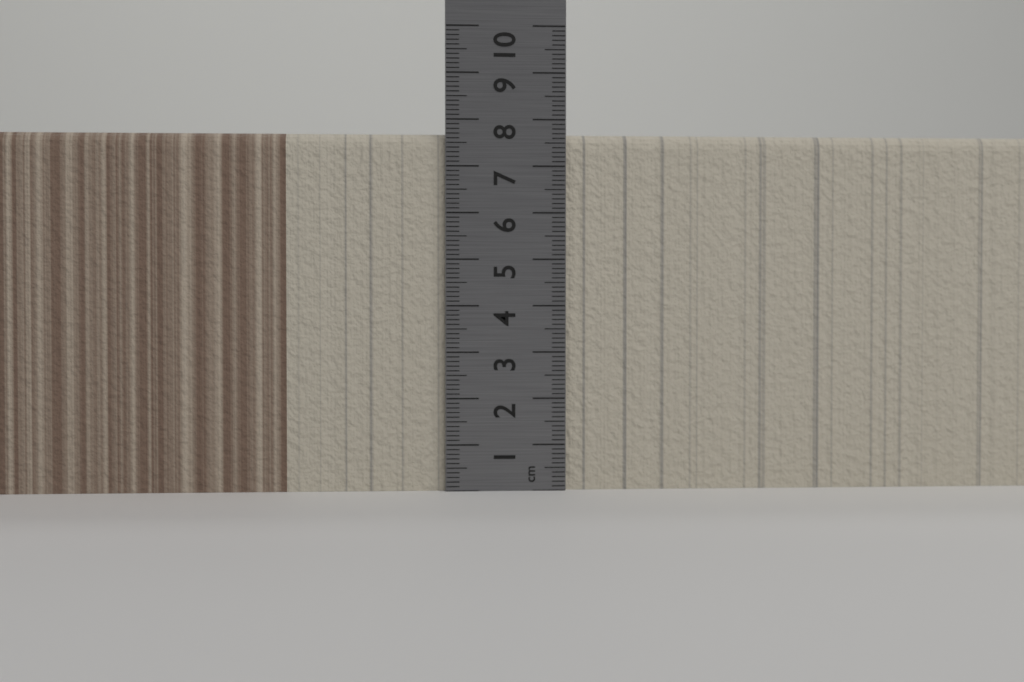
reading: 7.7 cm
